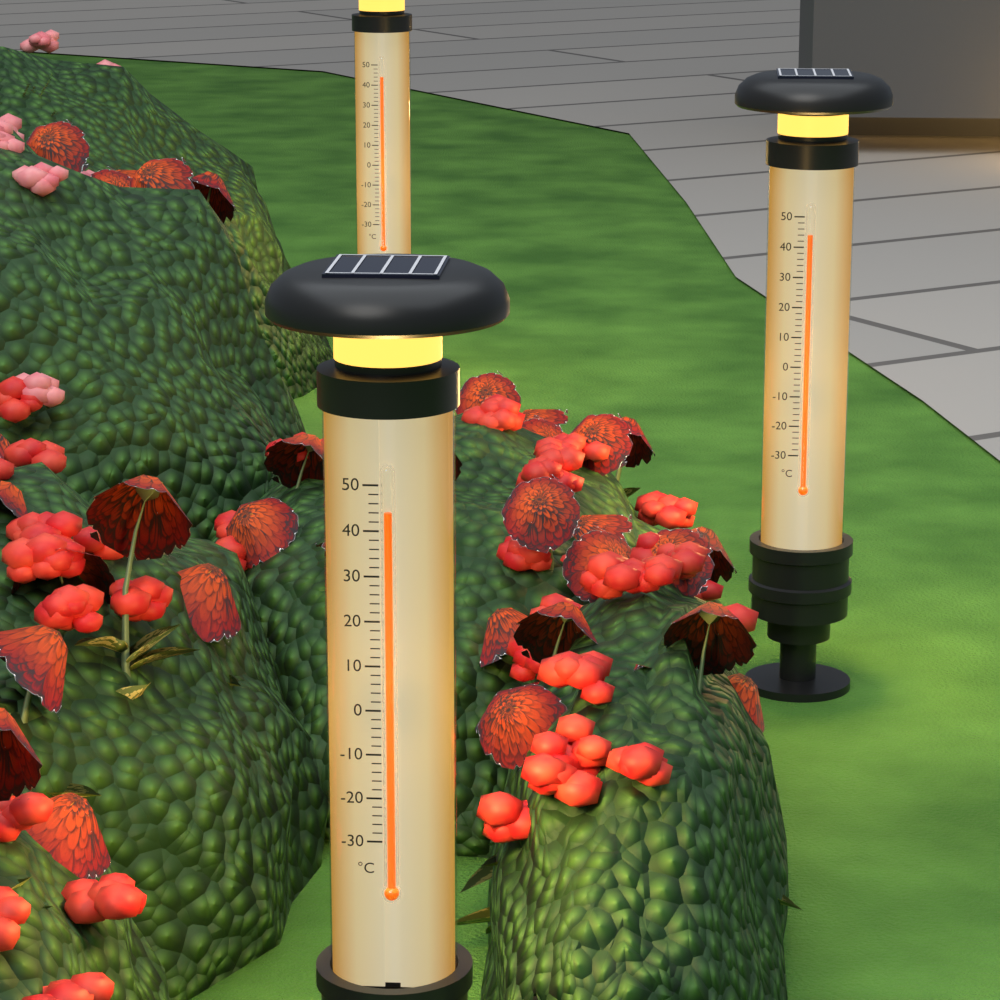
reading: 44 °C
